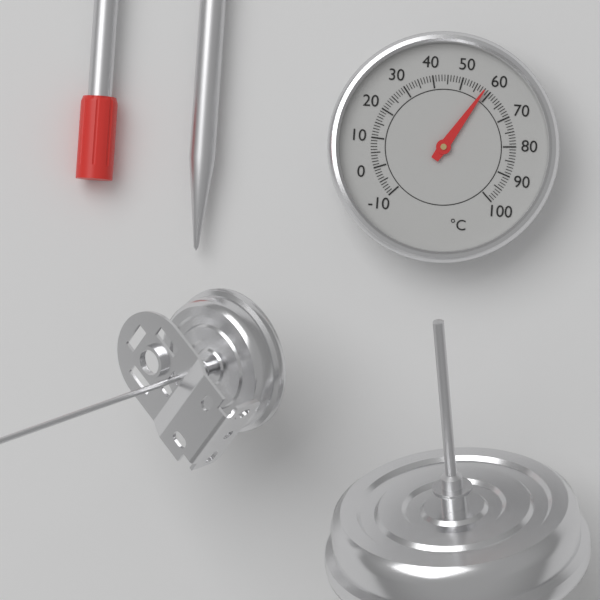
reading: 58 °C
